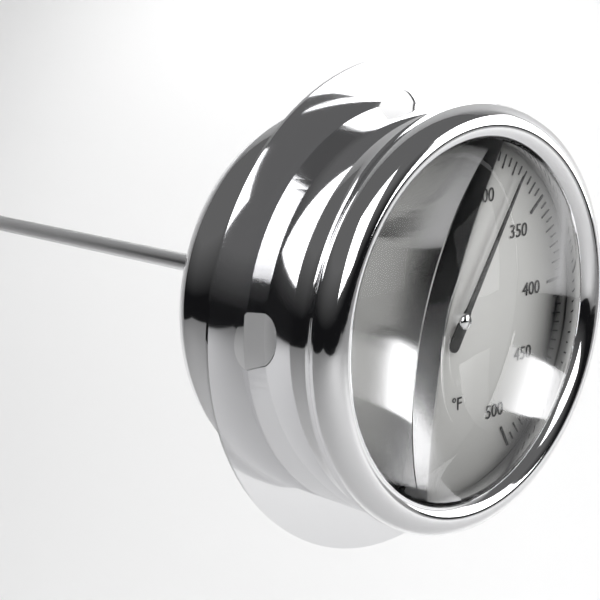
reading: 325 °F
